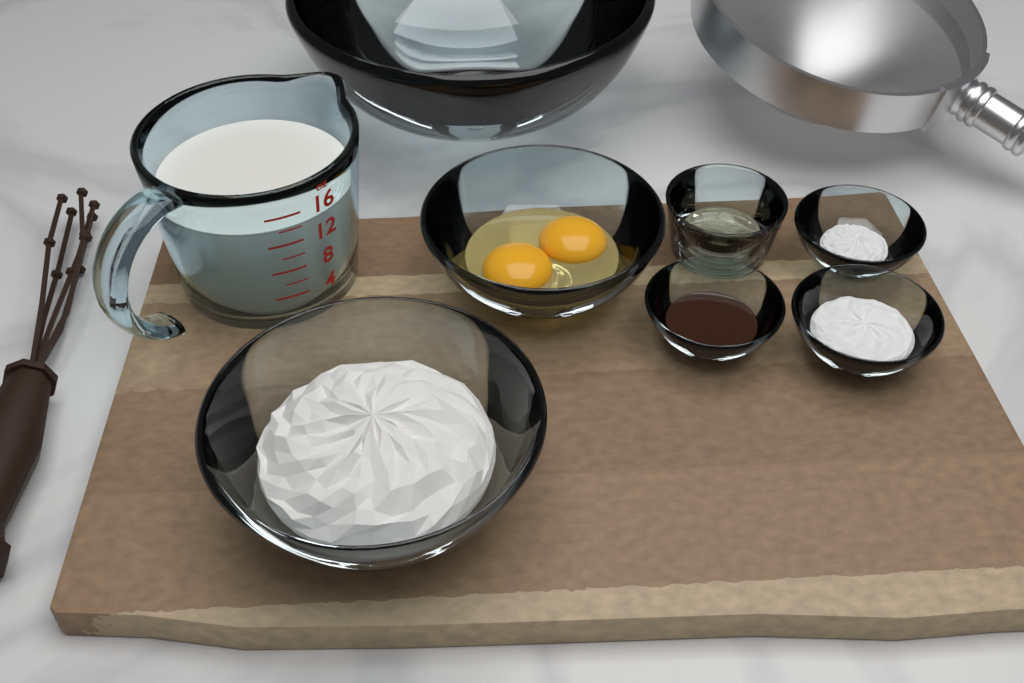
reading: 14 oz
